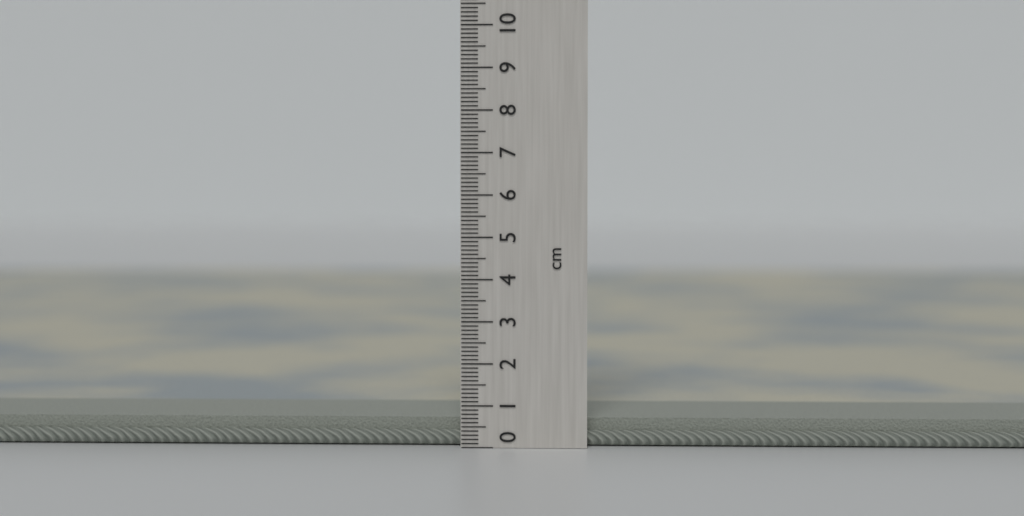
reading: 0.7 cm
